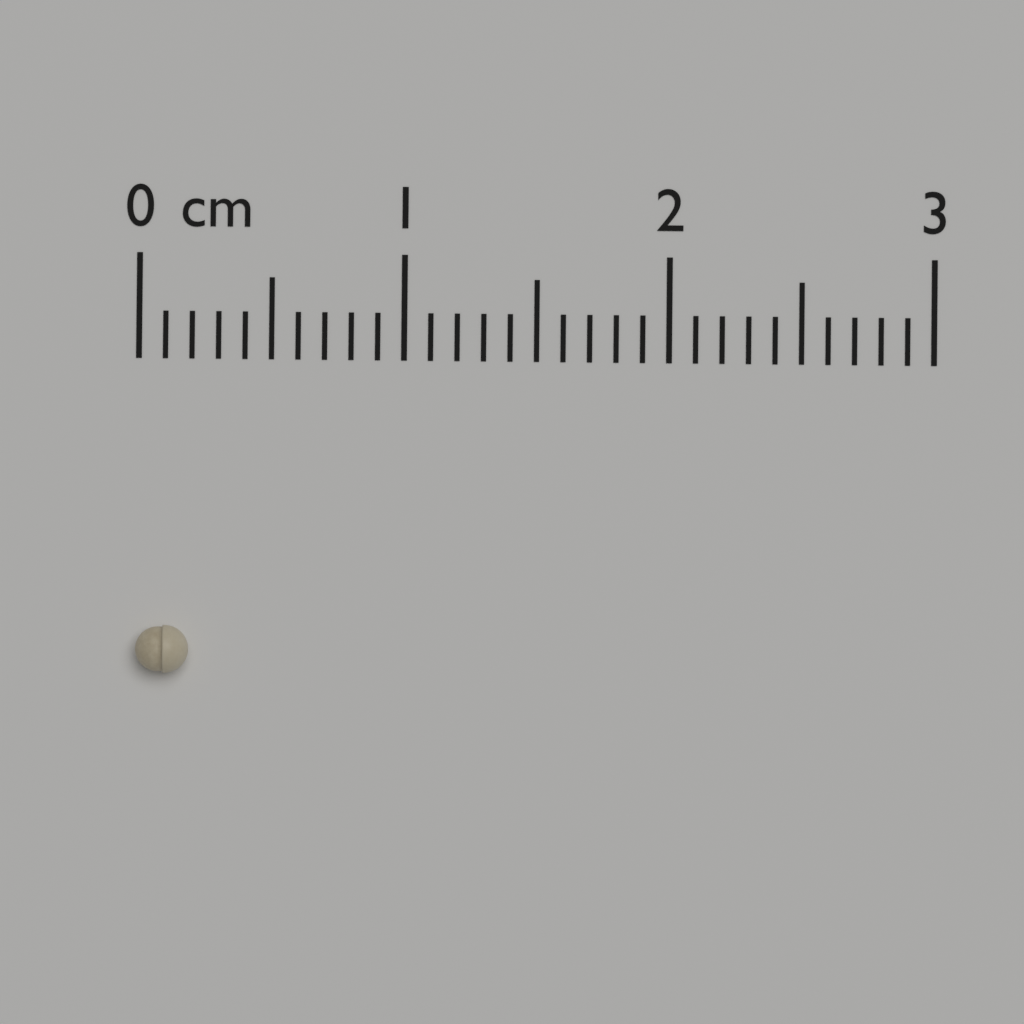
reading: 0.2 cm
